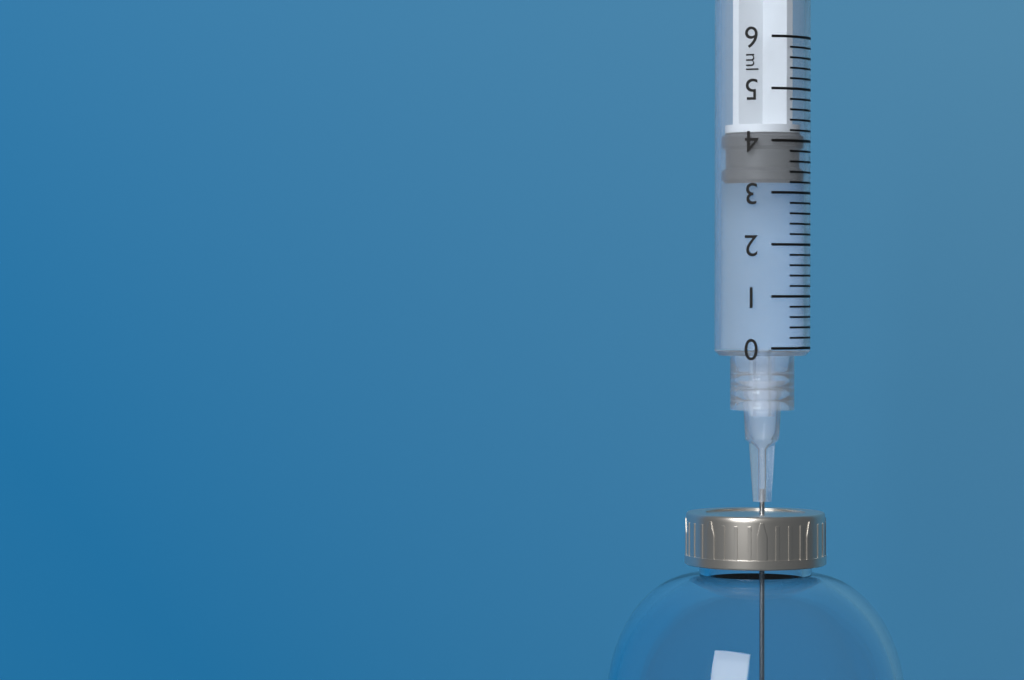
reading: 3.2 ml
